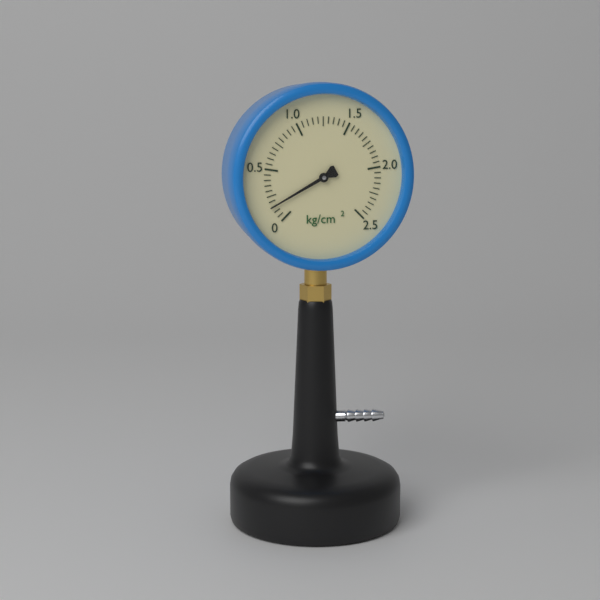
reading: 0.15 kg/cm²
